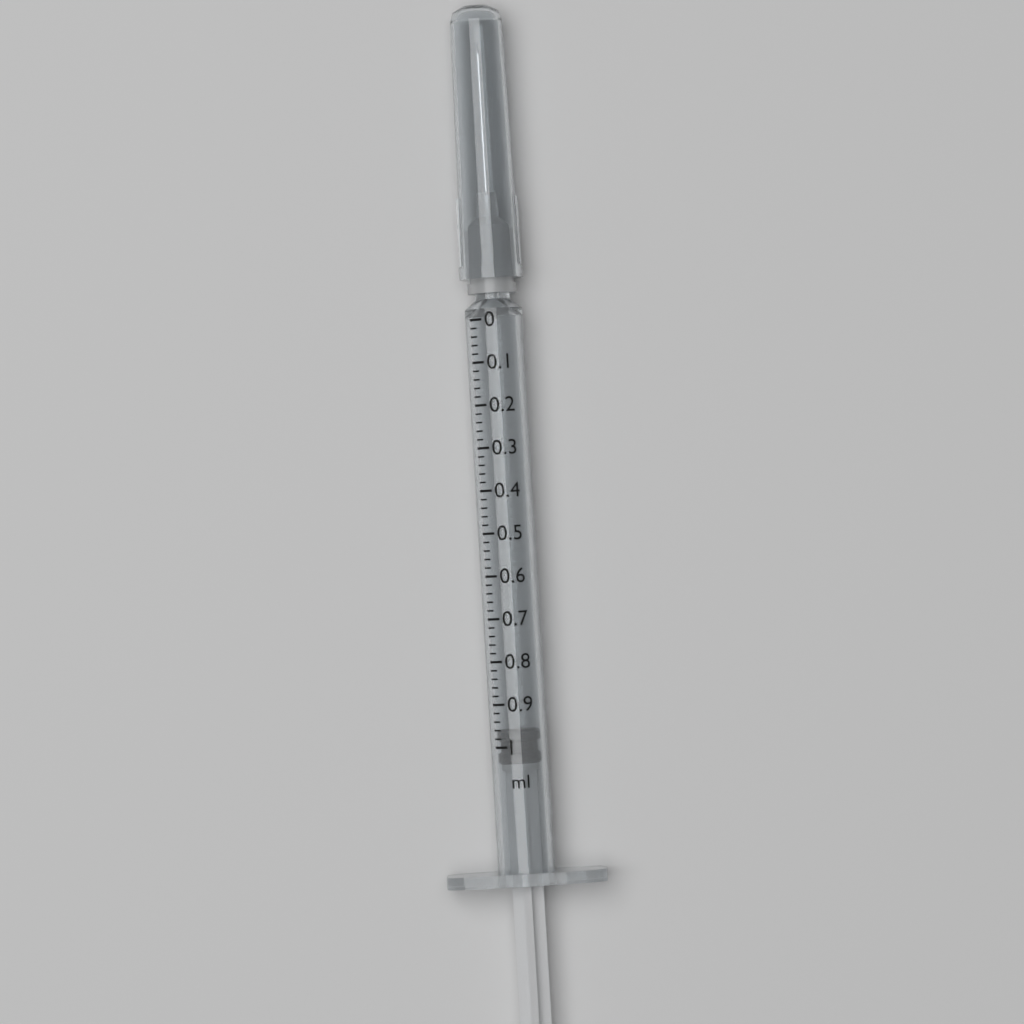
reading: 0.96 ml
